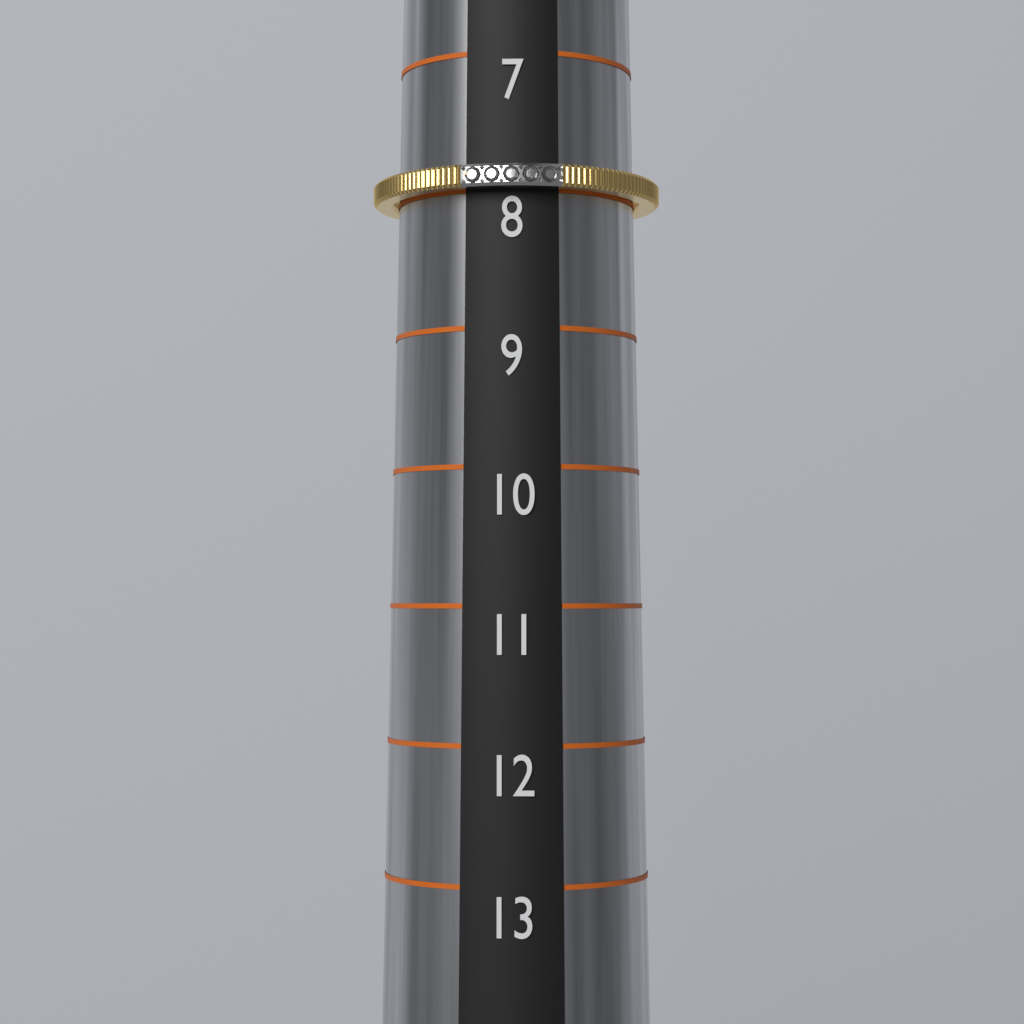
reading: 8 (no unit)
